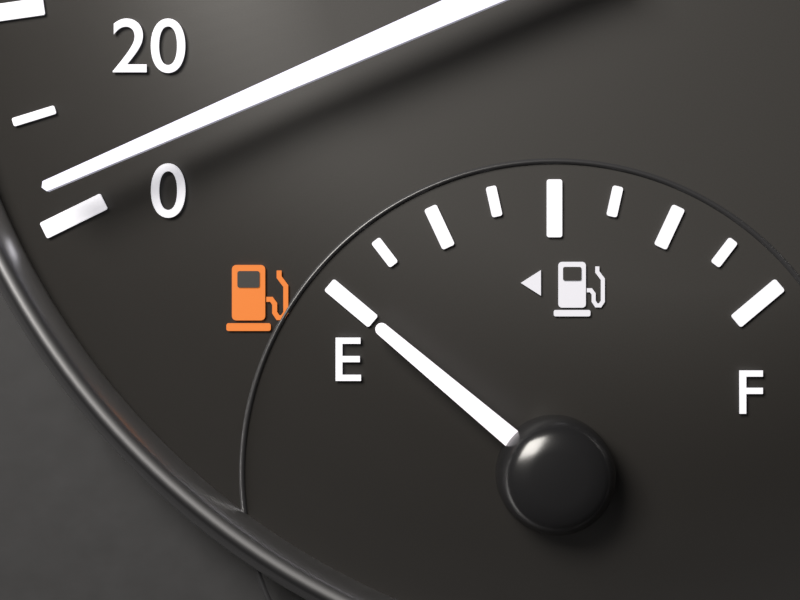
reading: 0.000 (no unit)
